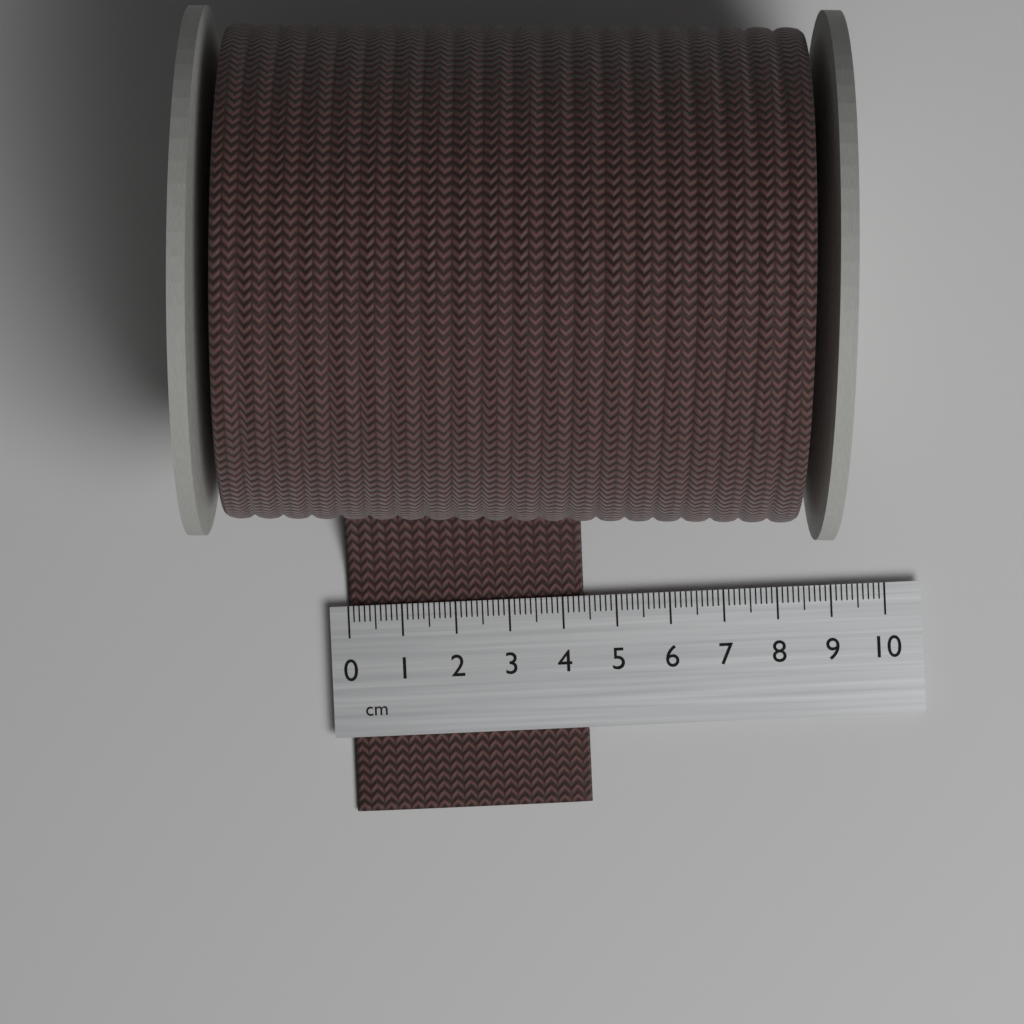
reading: 4.4 cm
